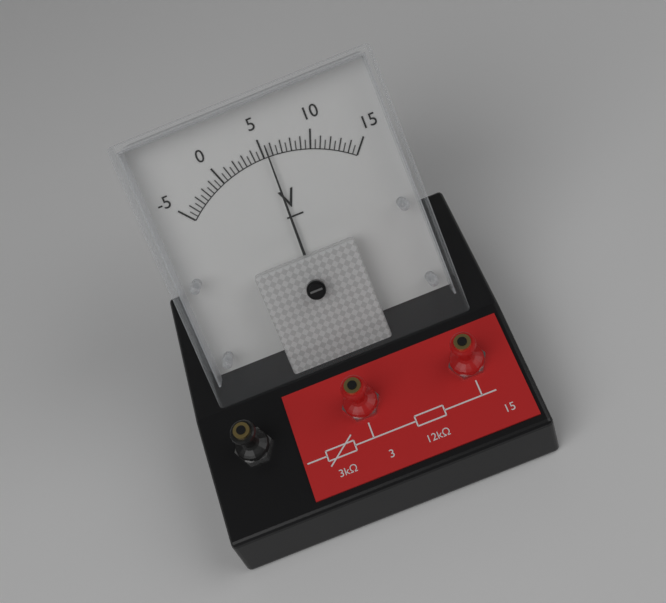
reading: 5.5 V
